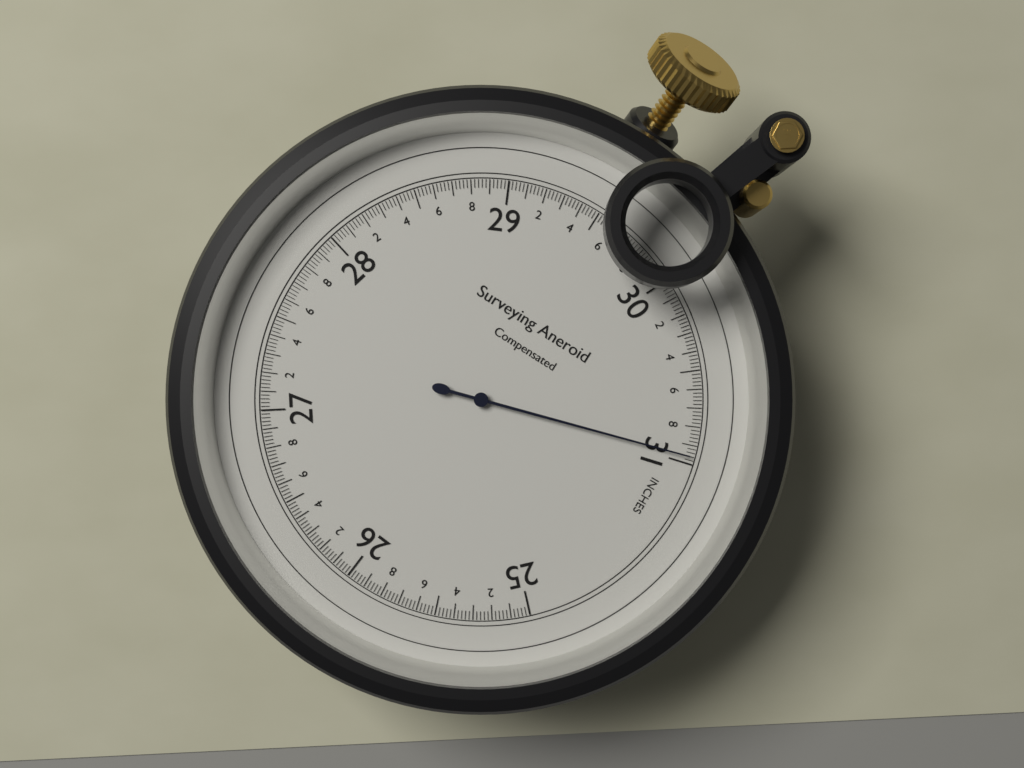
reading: 30.96 inches
